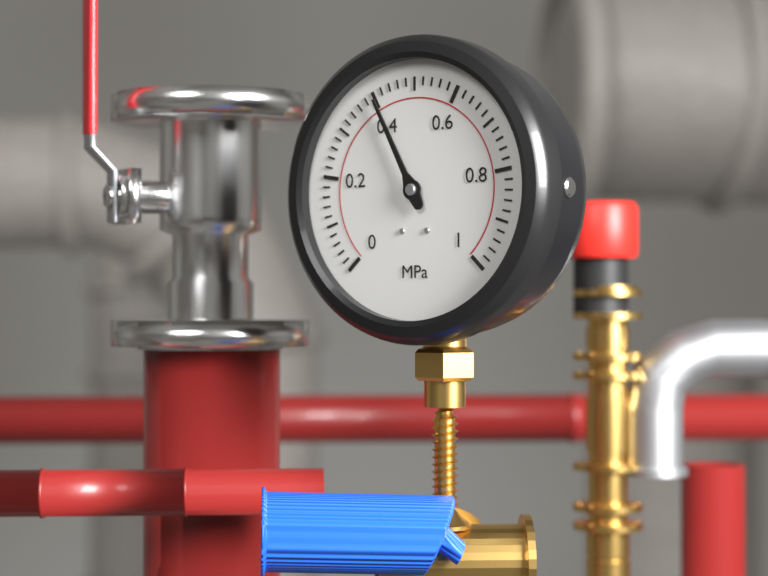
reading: 0.40 MPa
